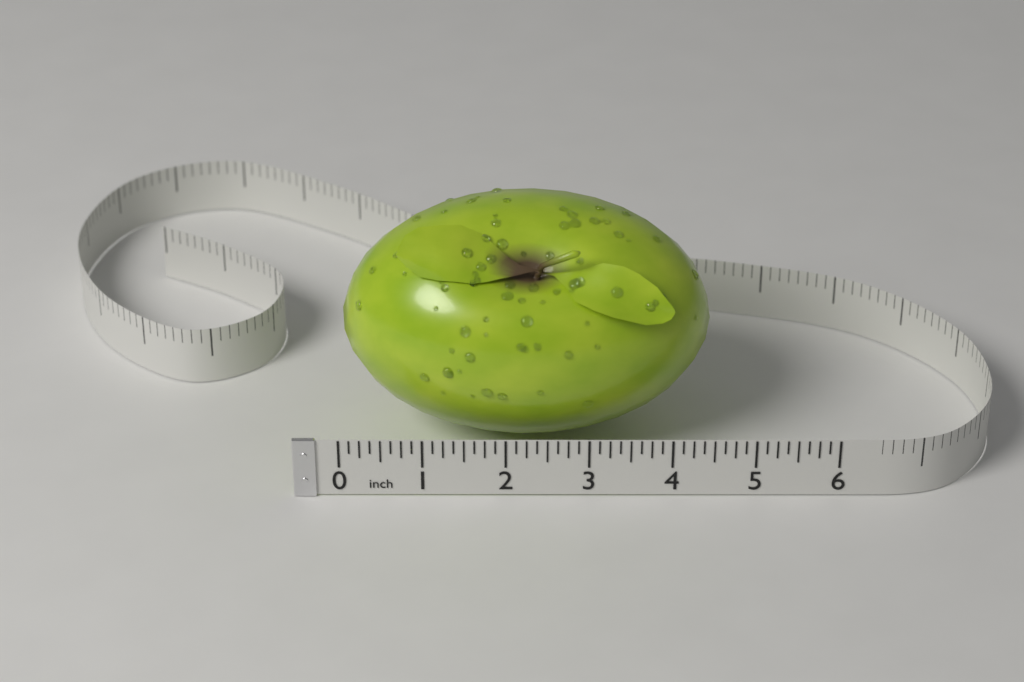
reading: 4.500 in
